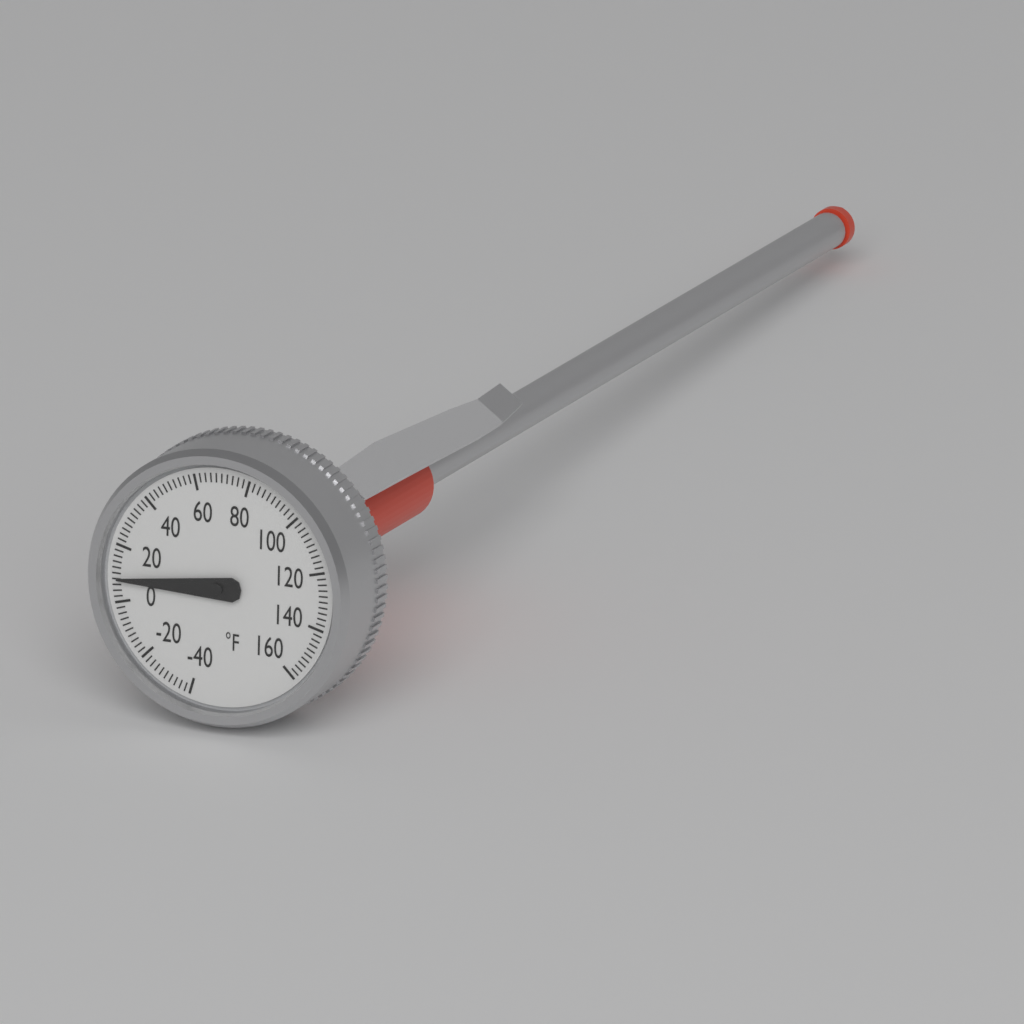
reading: 8 °F
